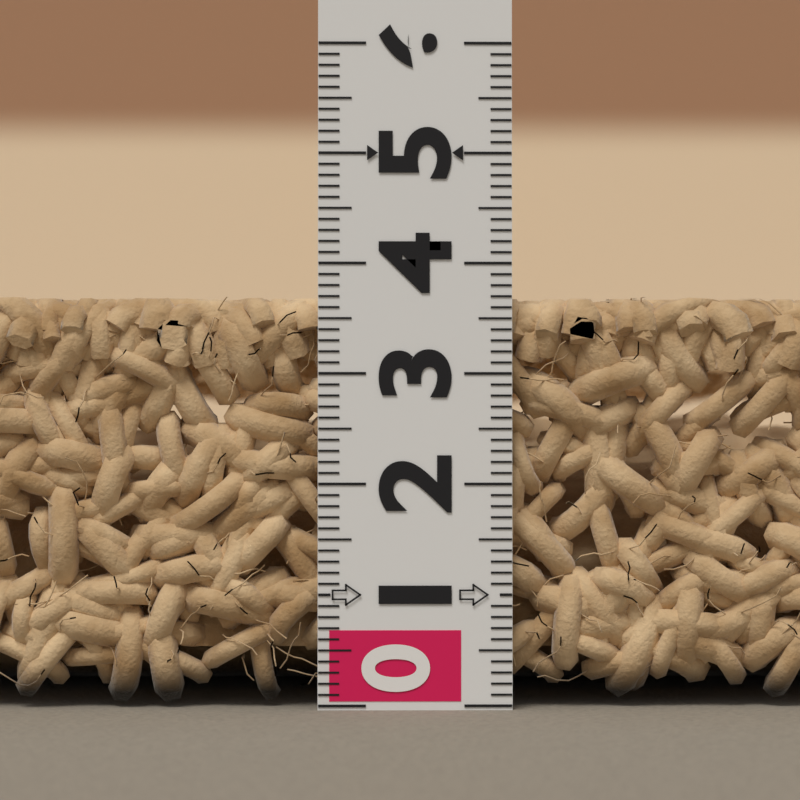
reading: 3.7 (no unit)
